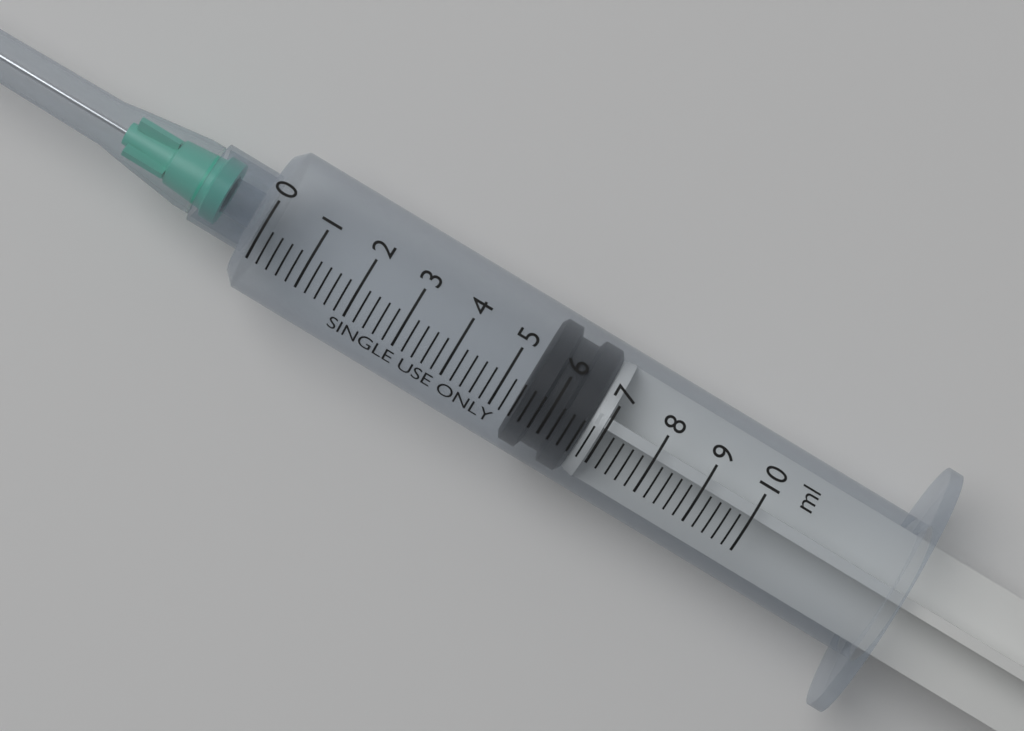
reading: 5.4 ml
